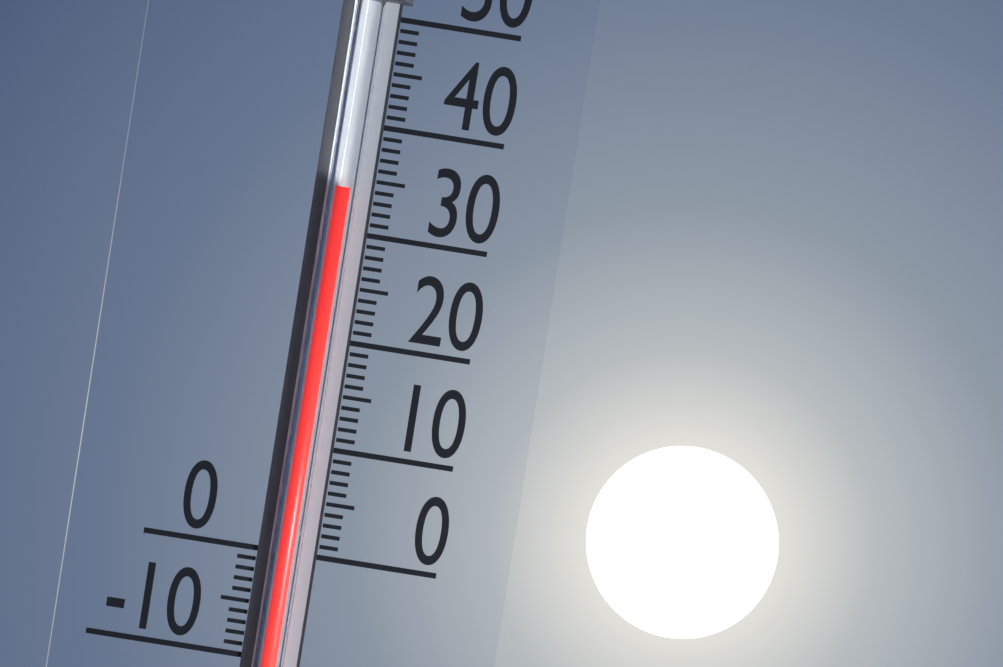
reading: 34 (no unit)
